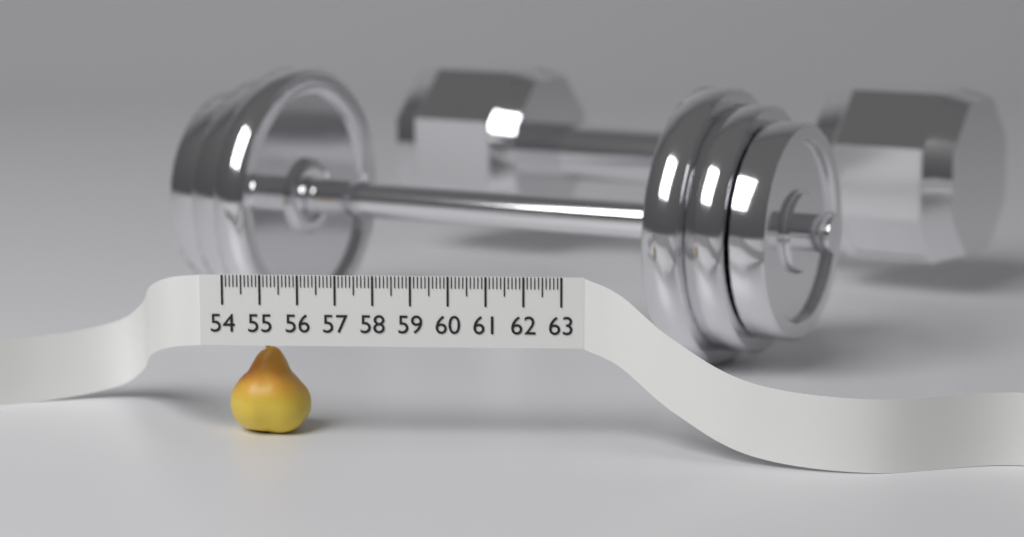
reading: 56.2 (no unit)
